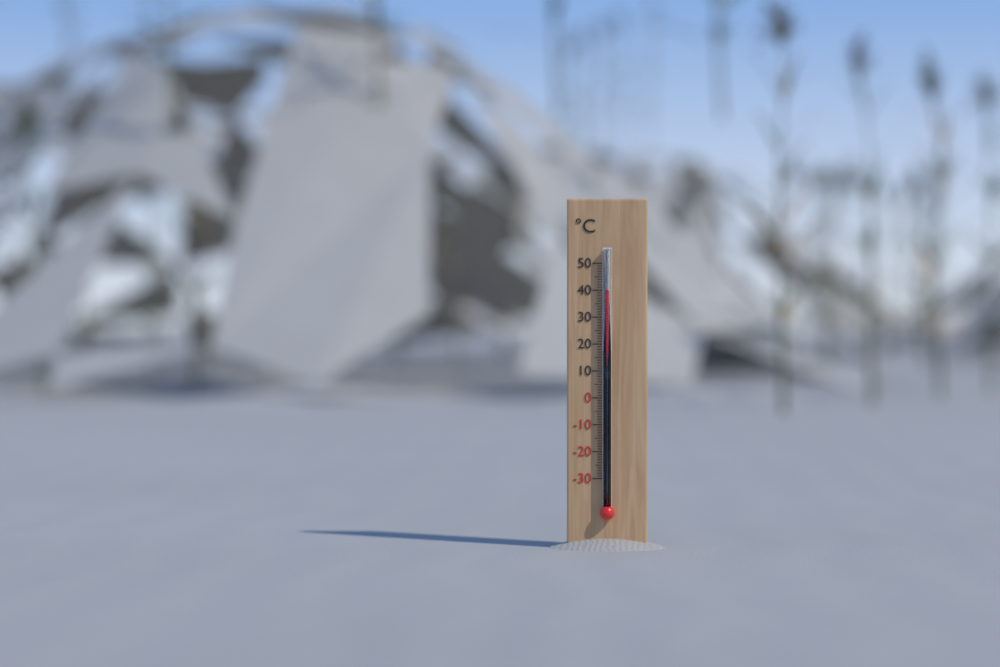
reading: 40 °C
